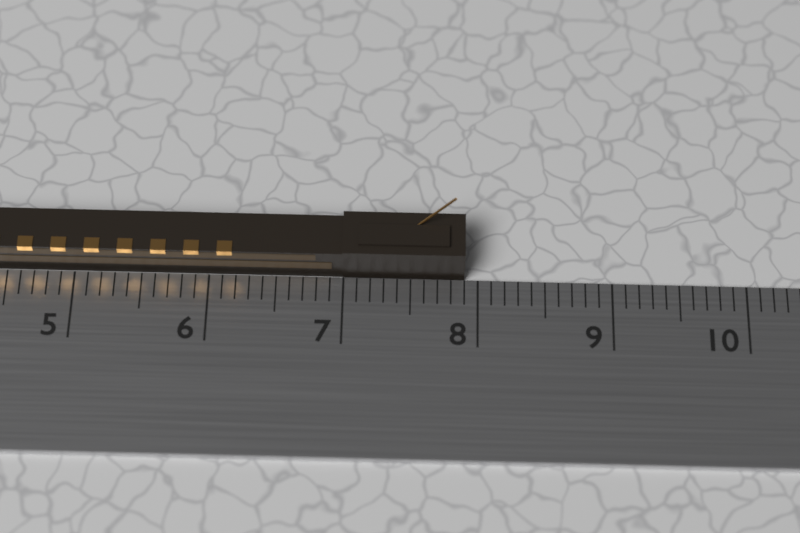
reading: 7.9 cm
